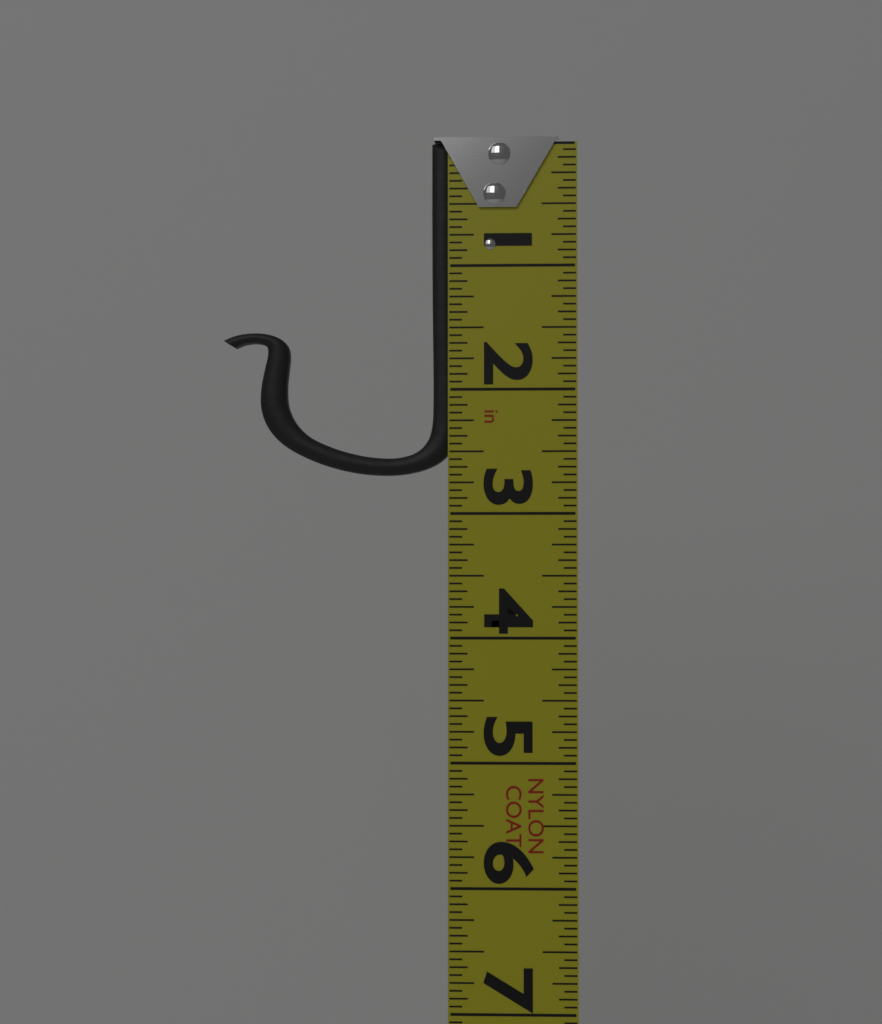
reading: 2.6875 in
